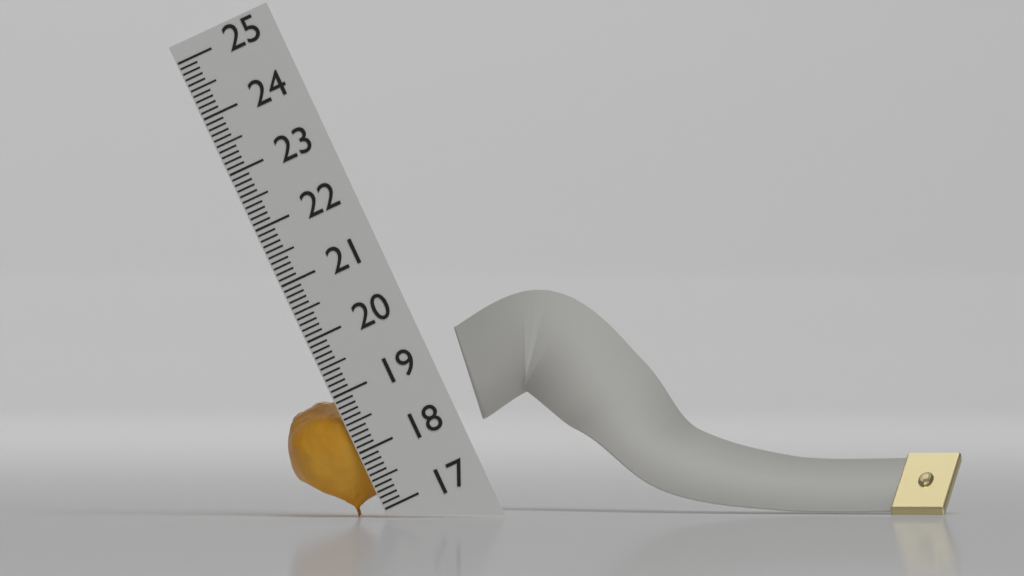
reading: 19.0 (no unit)
